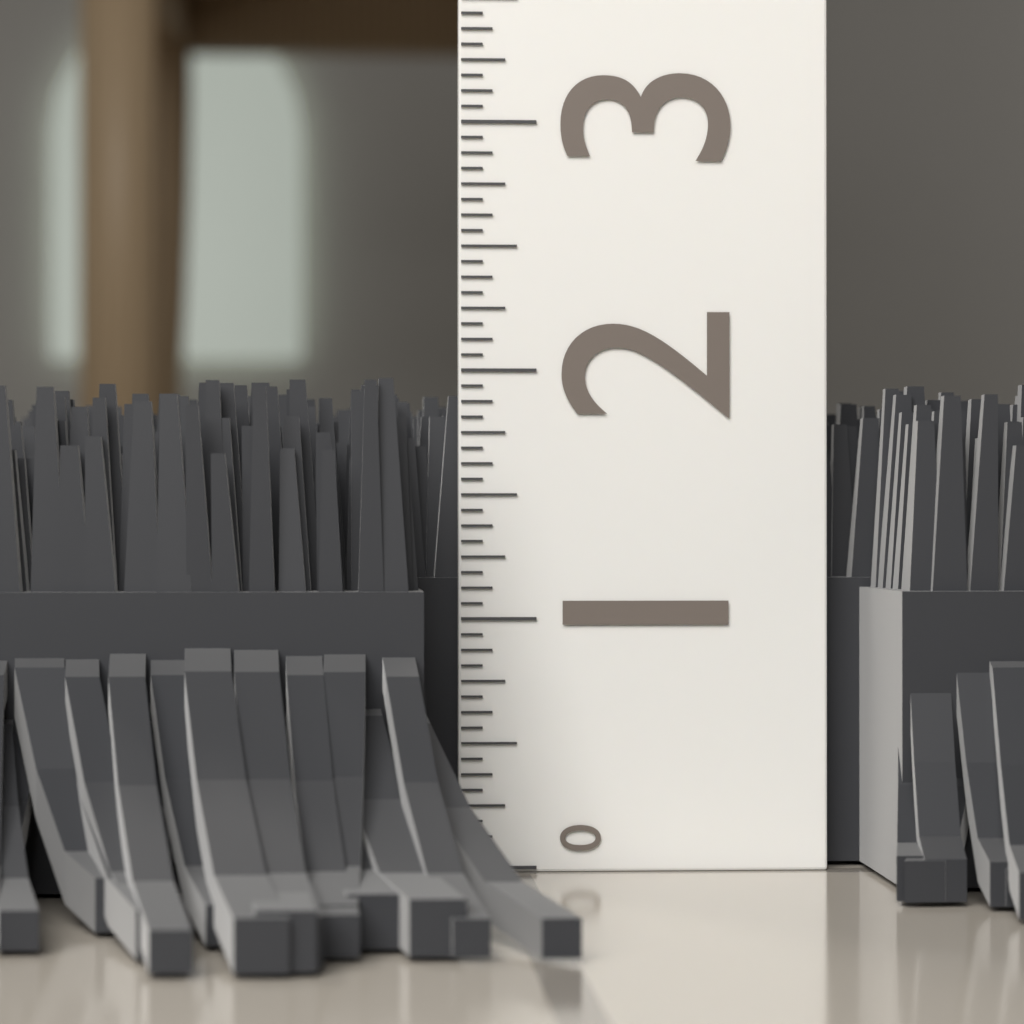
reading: 1.9375 (no unit)
